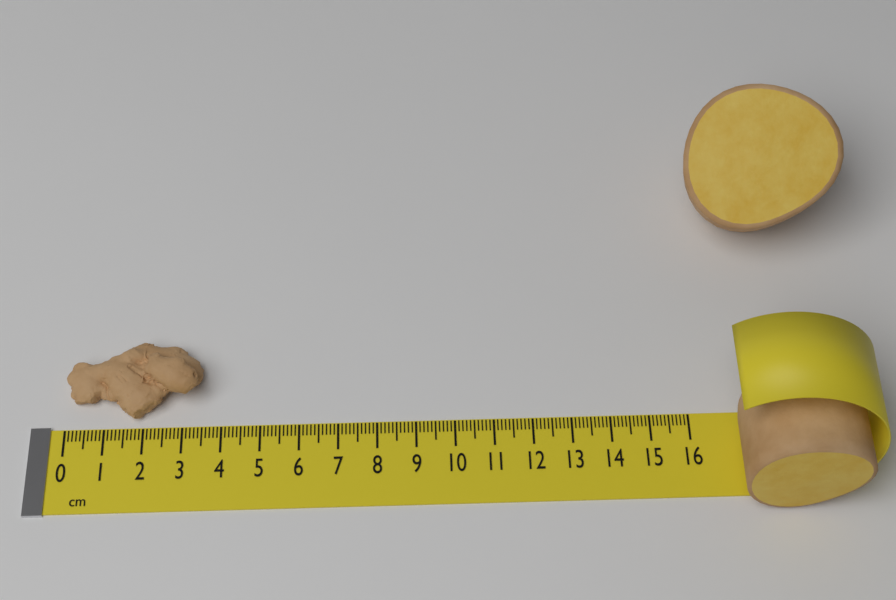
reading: 3.5 cm
